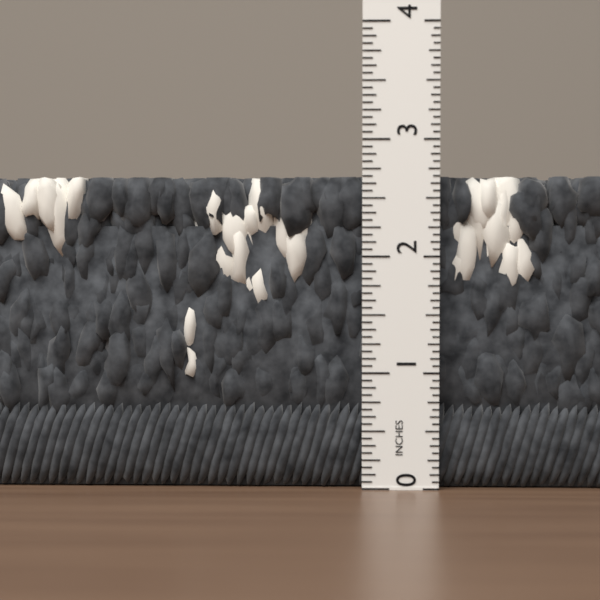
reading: 2.6875 in
